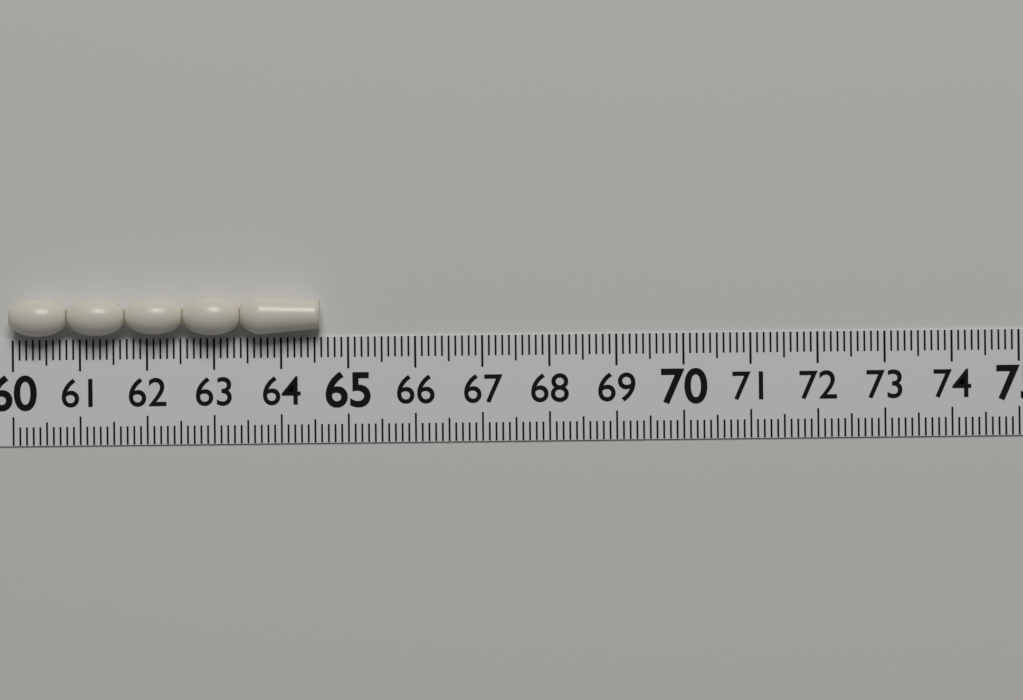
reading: 64.6 (no unit)
